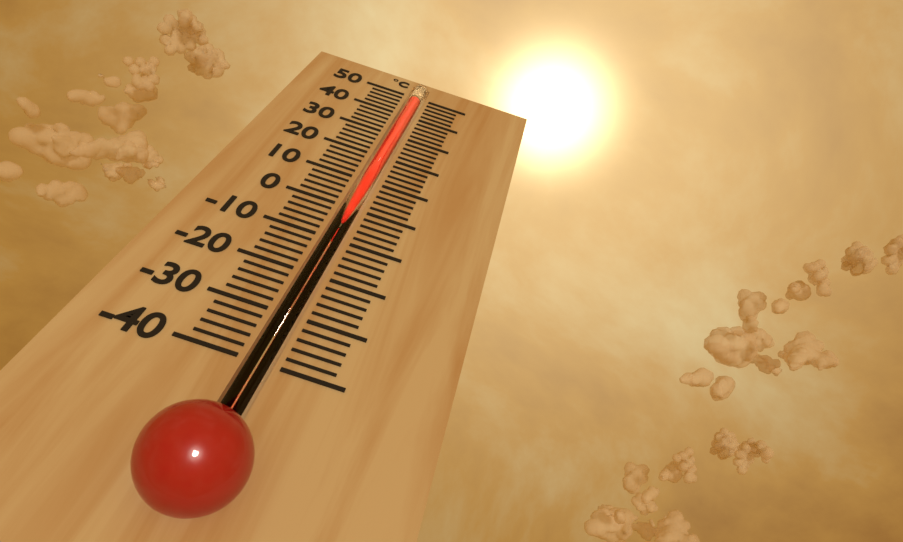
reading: 48 °C
